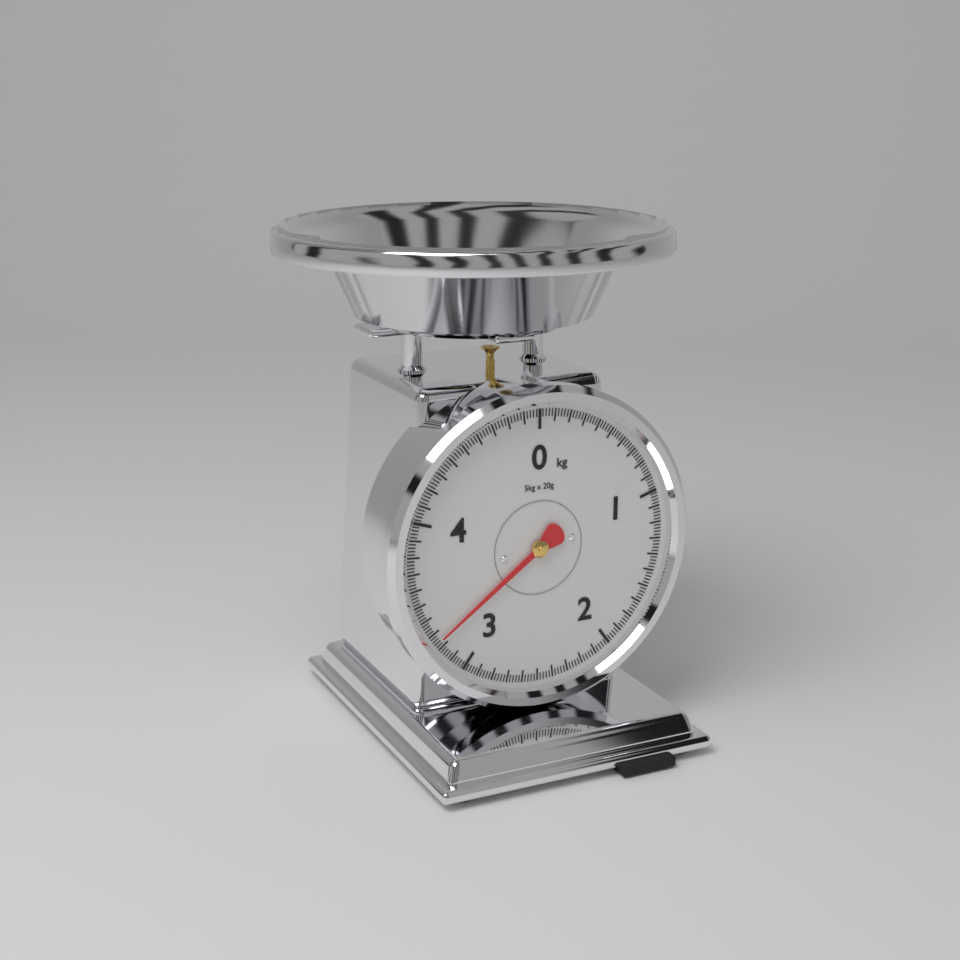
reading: 3.24 kg
